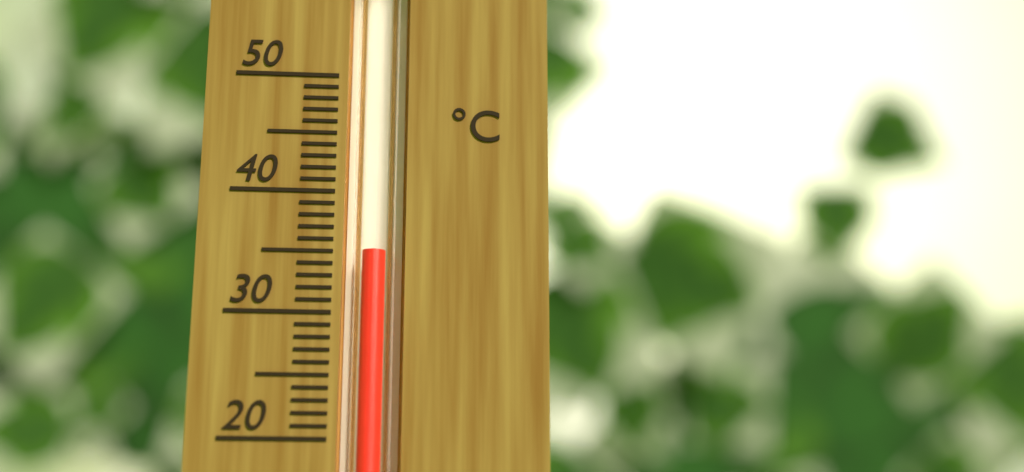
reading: 35 °C
